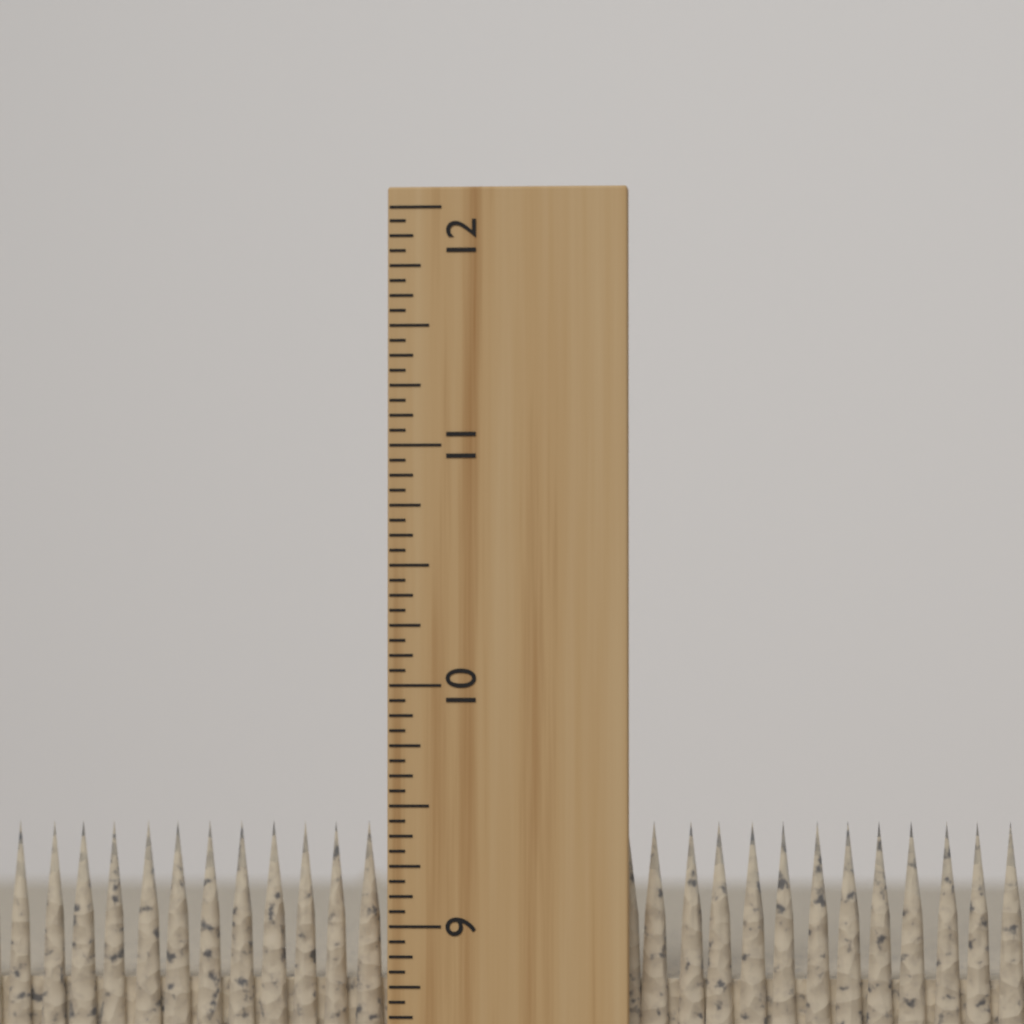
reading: 9.4375 inch
